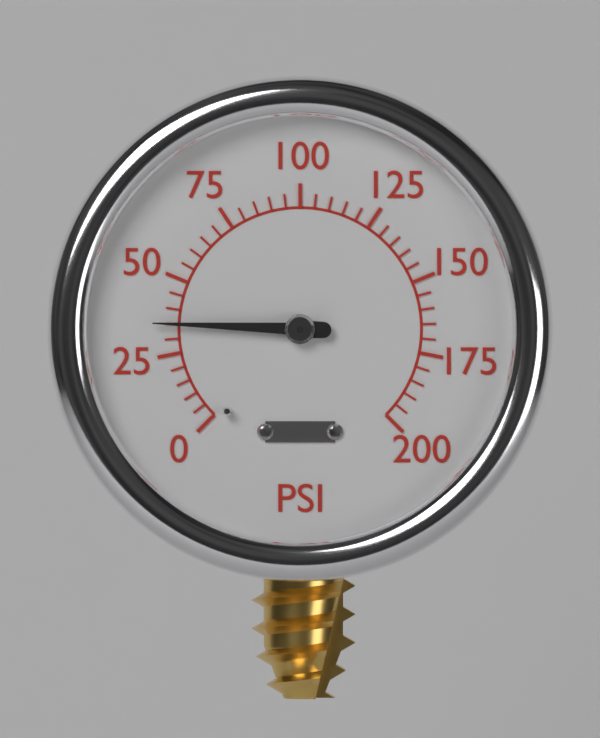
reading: 35 psi
